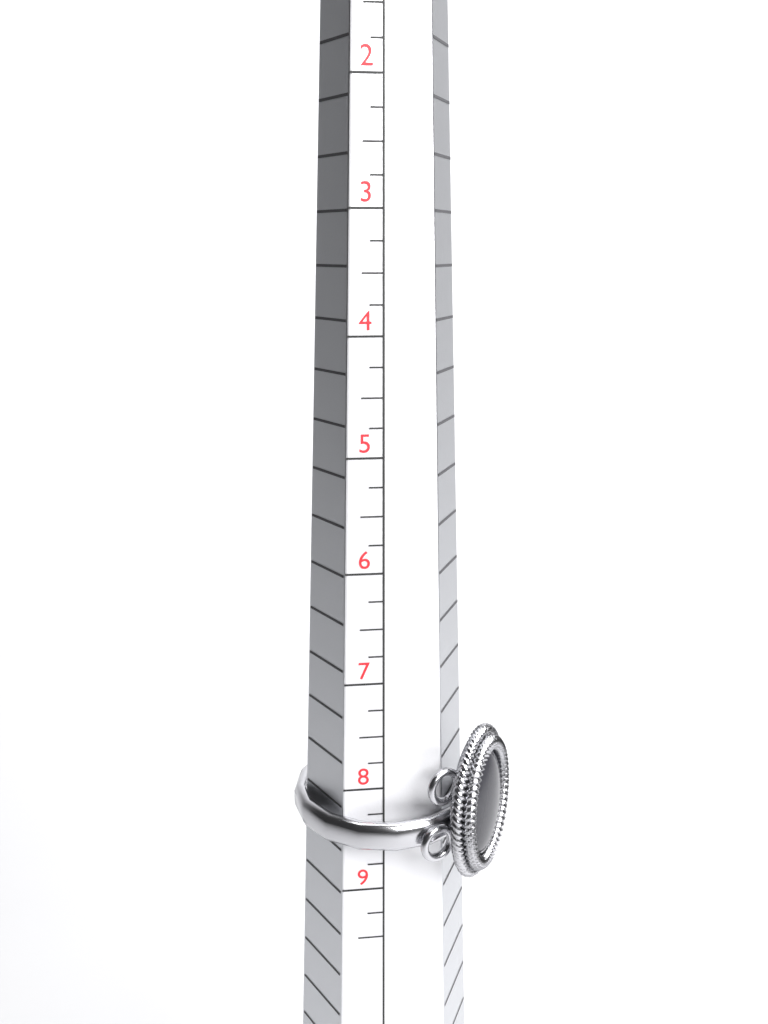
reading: 8.50 US
